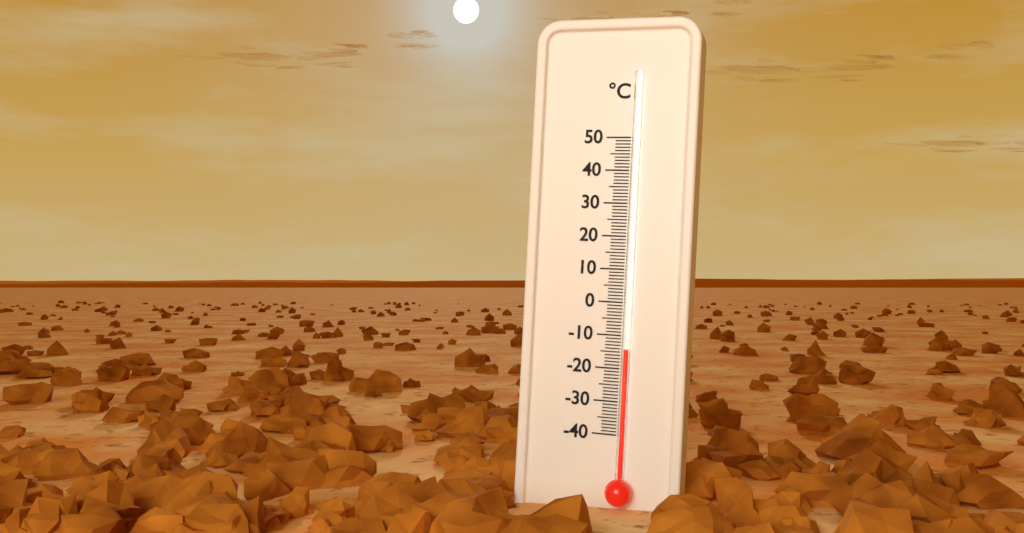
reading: -14 °C
